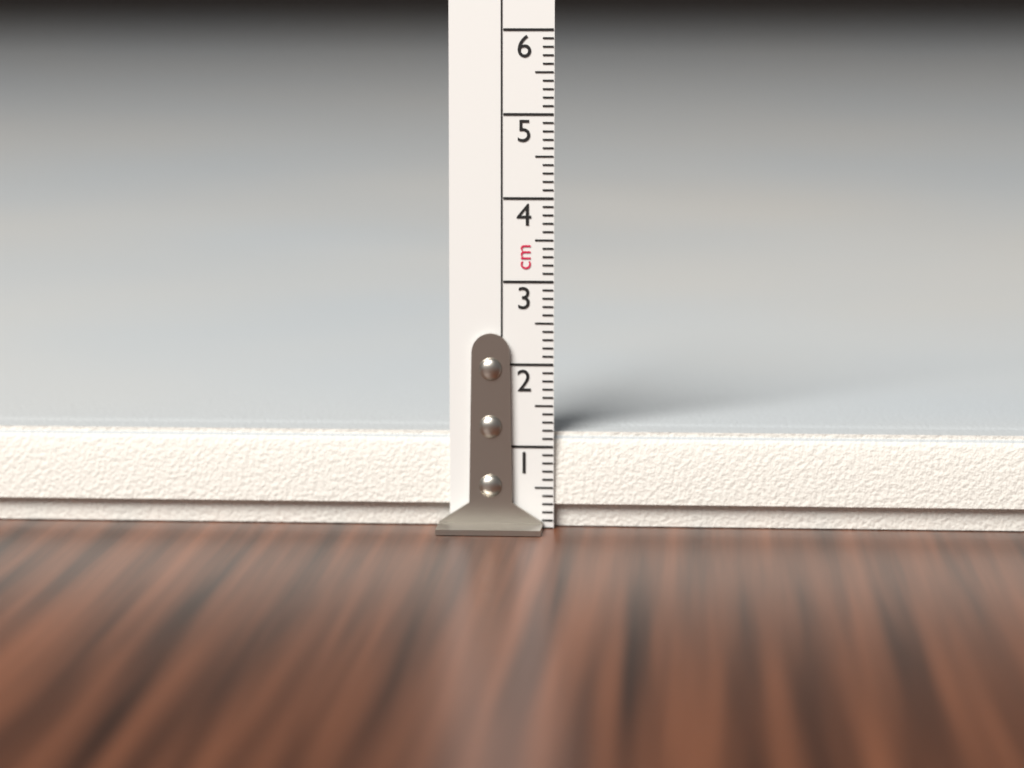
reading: 1.2 cm
